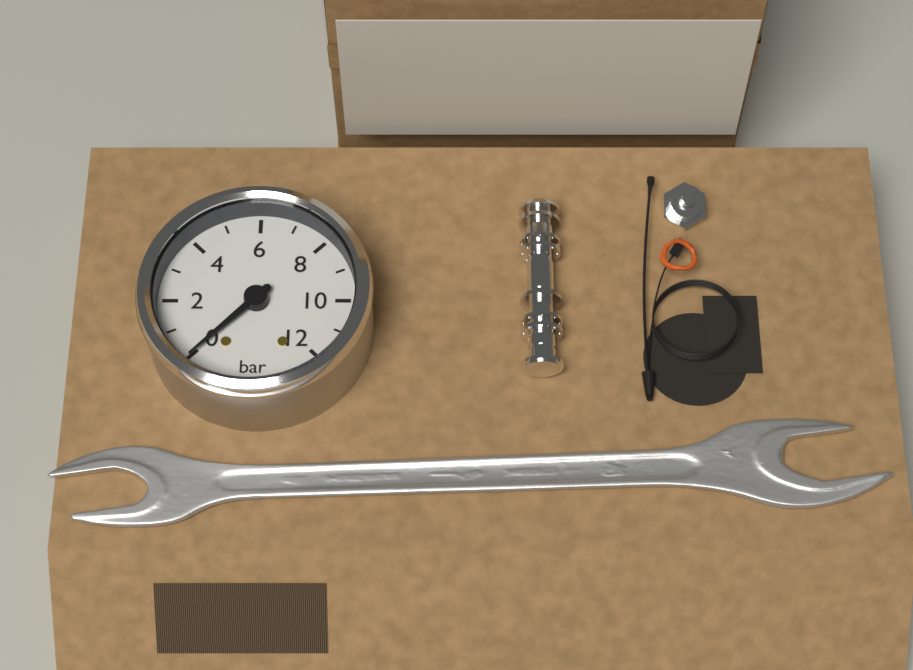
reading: 0 bar
